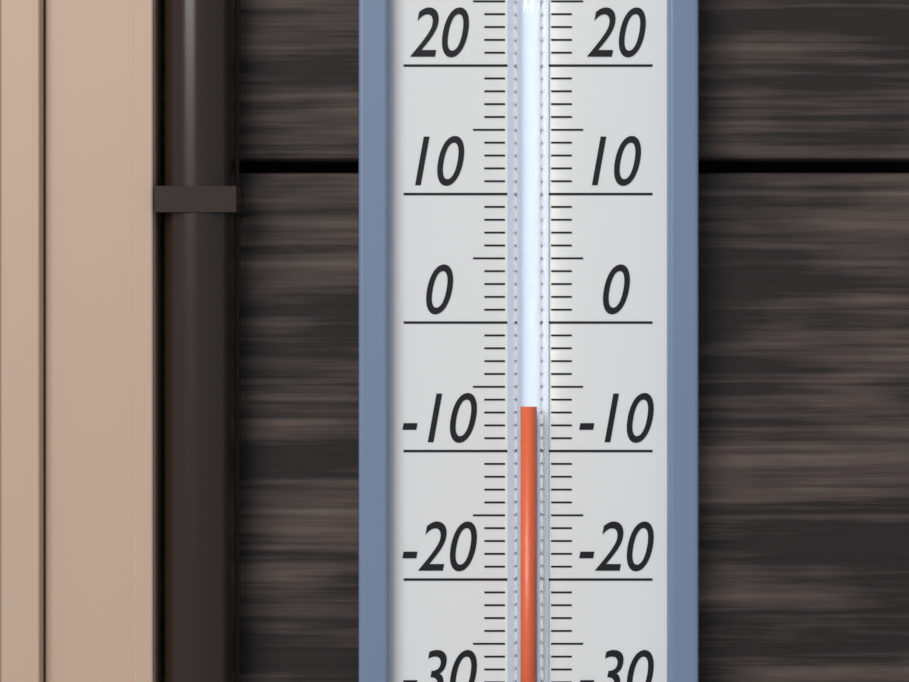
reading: -6.5 °C
